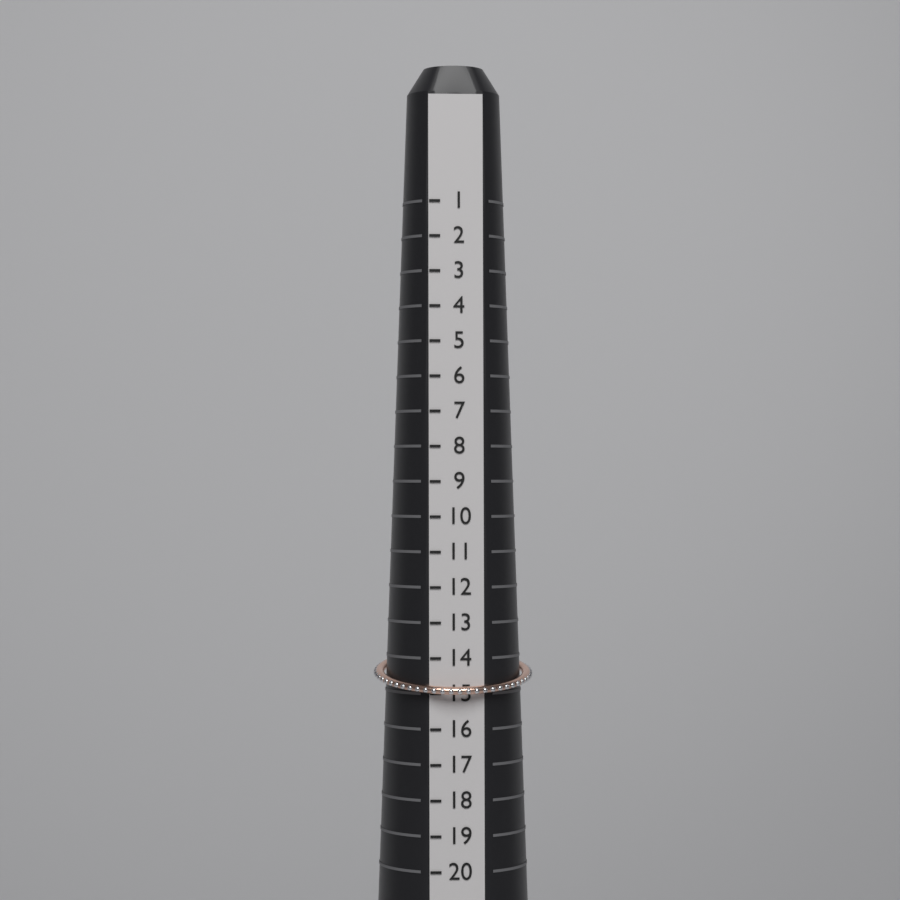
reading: 15 (no unit)
